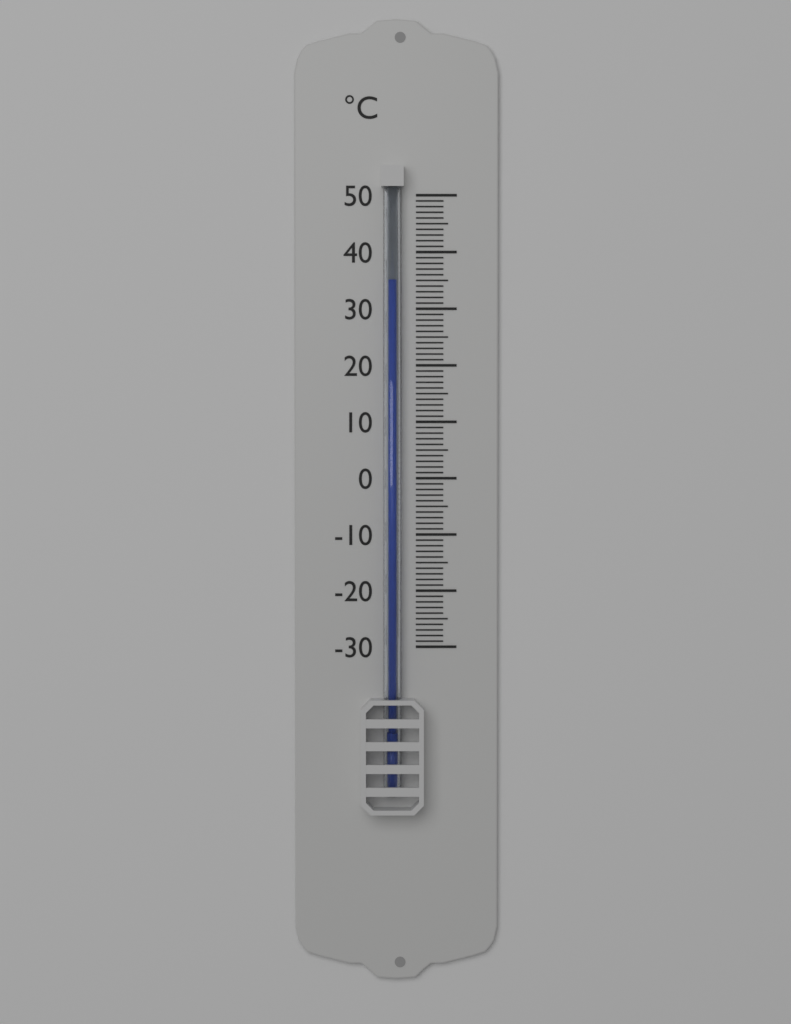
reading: 35 °C
